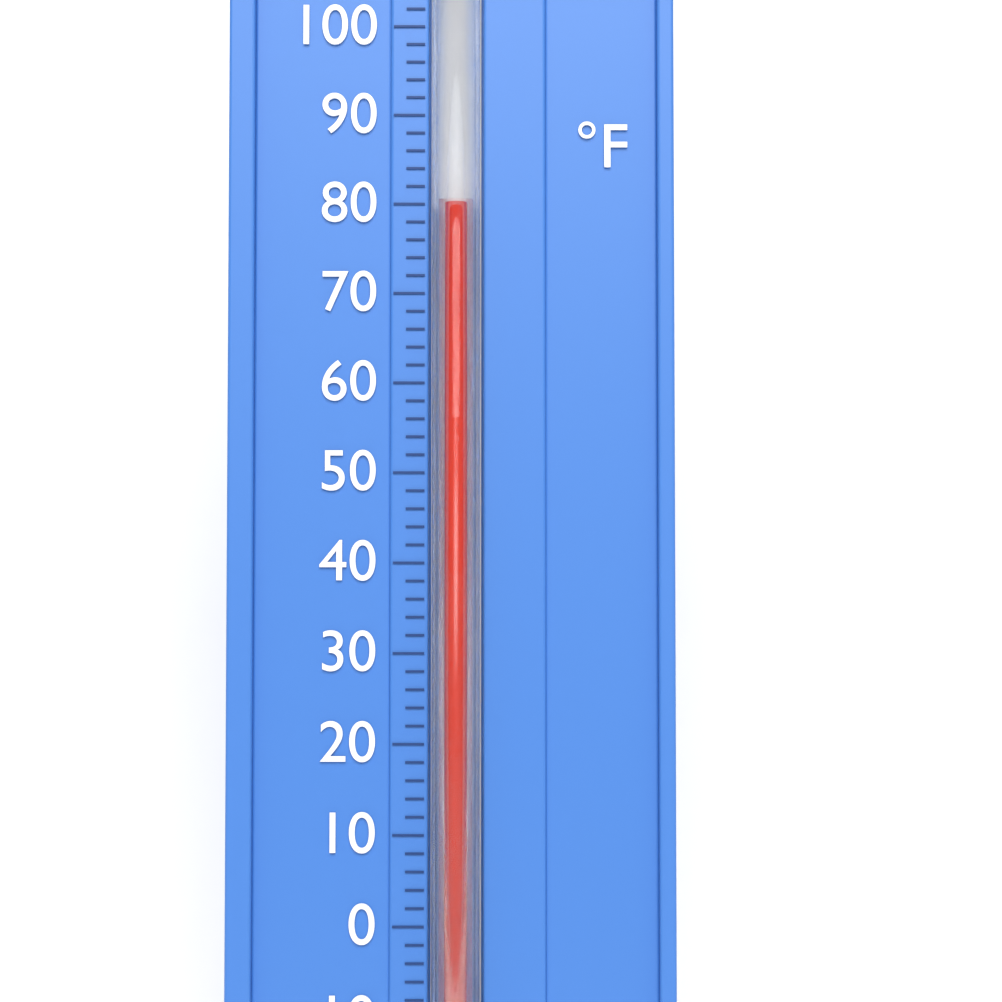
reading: 80 °F
